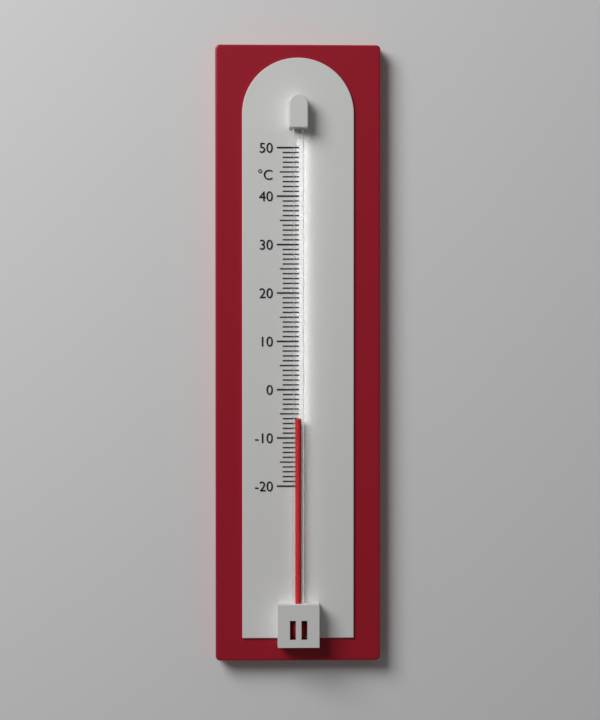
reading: -6 °C
